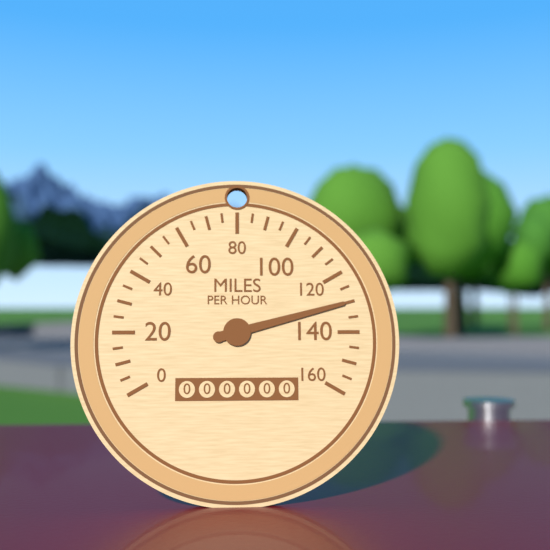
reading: 130 mph
